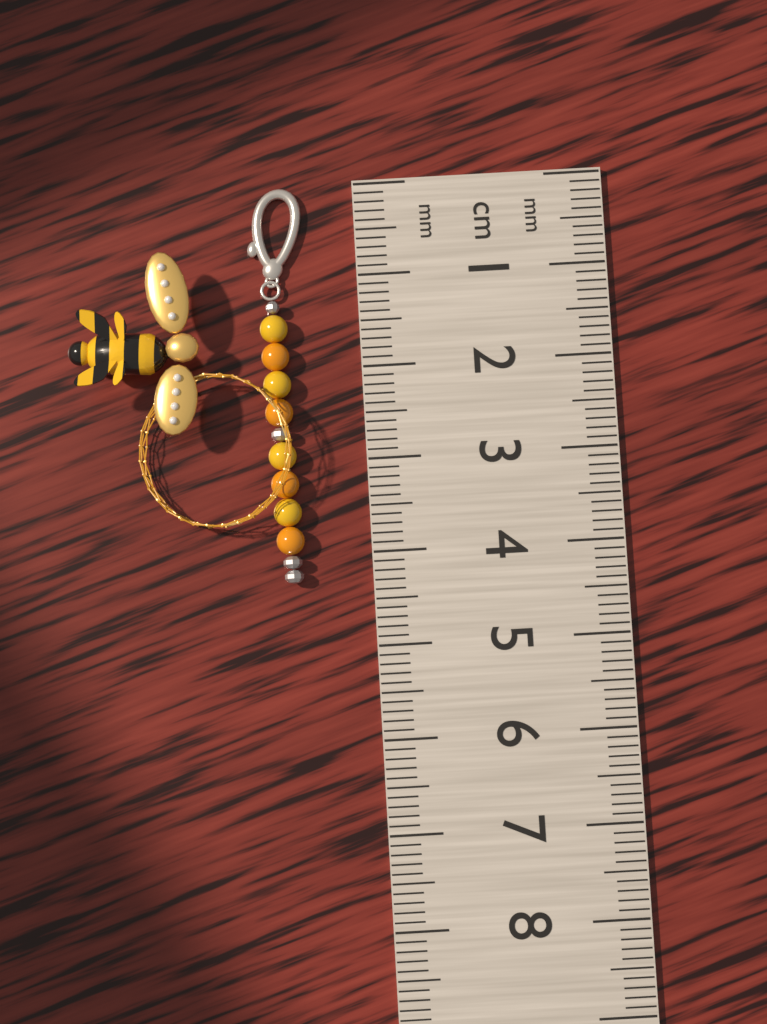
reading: 4.3 cm
